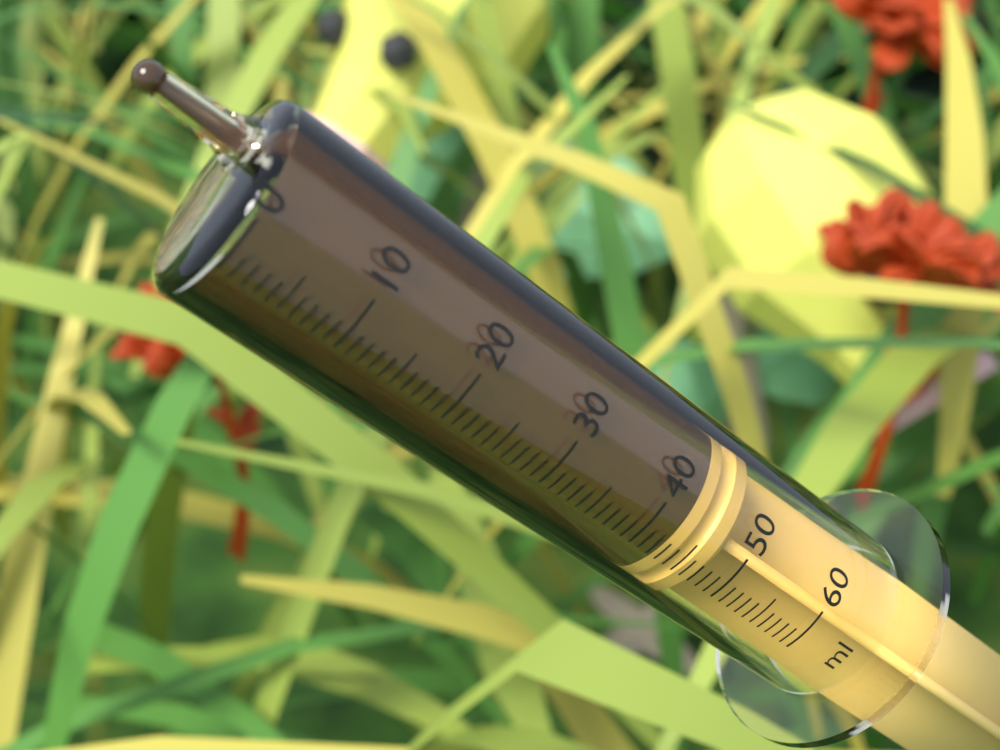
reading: 43 ml
